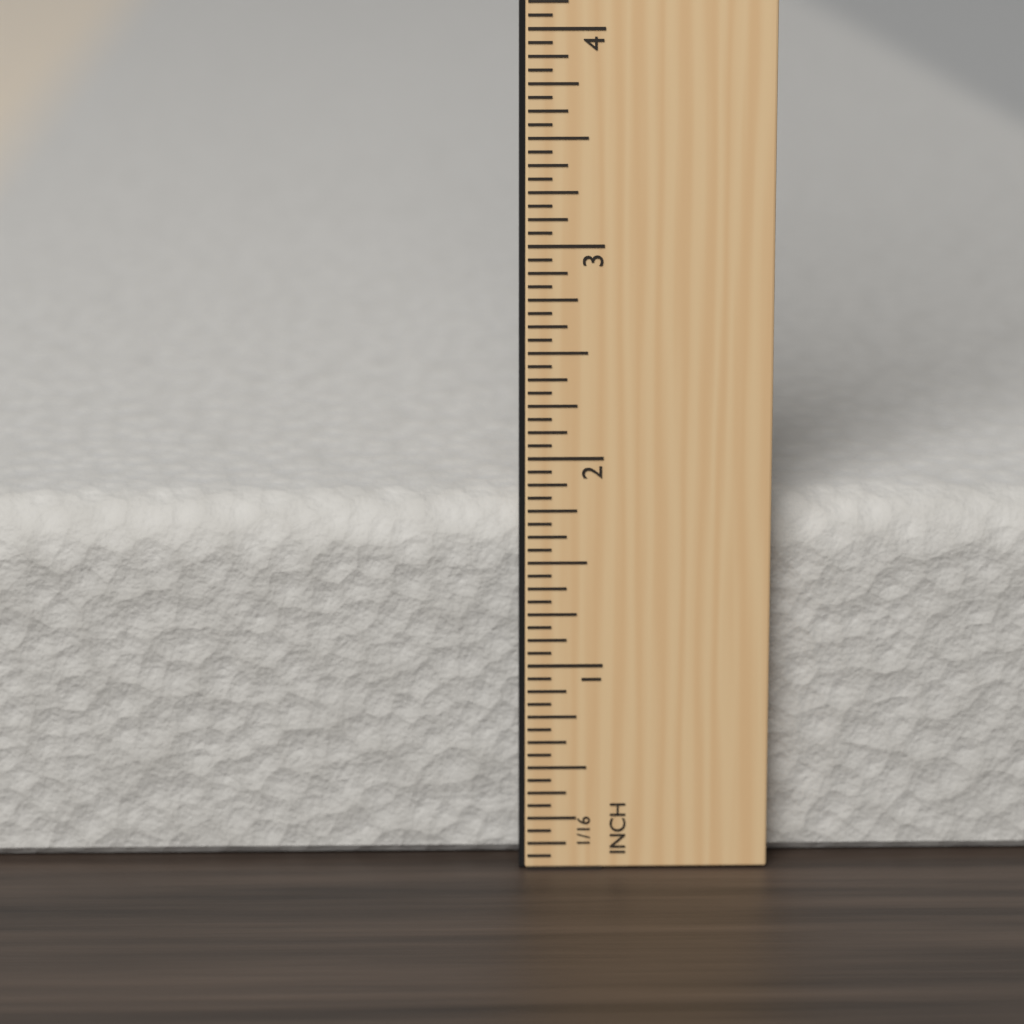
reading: 1.7500 in
